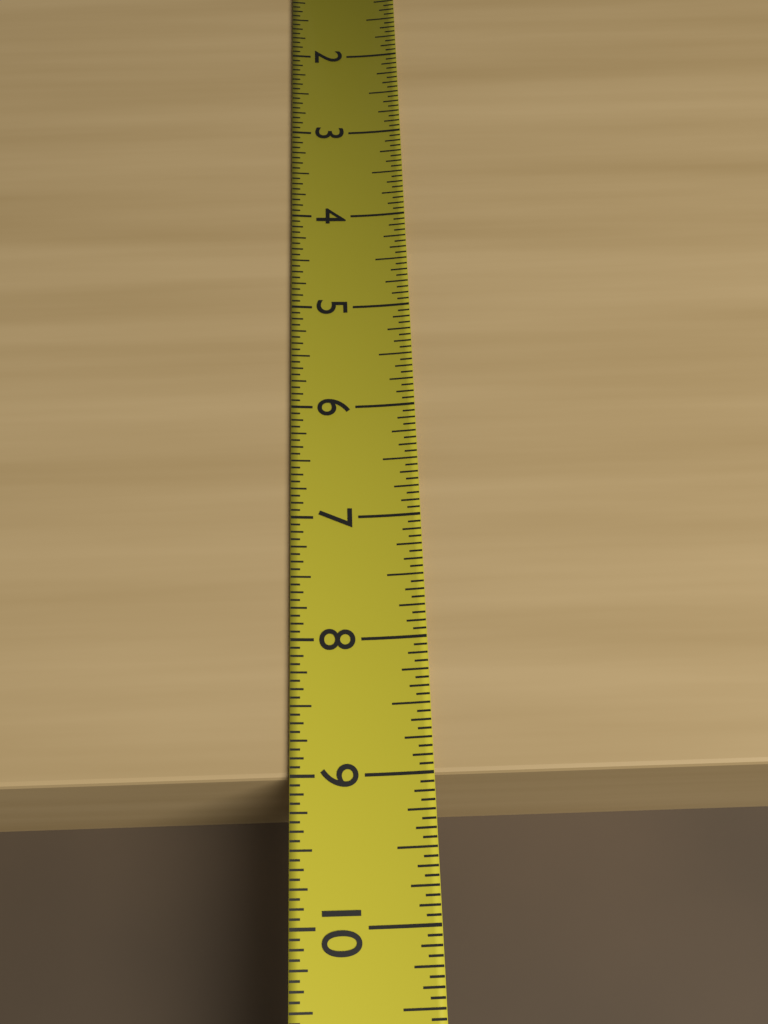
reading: 9.0000 (no unit)
